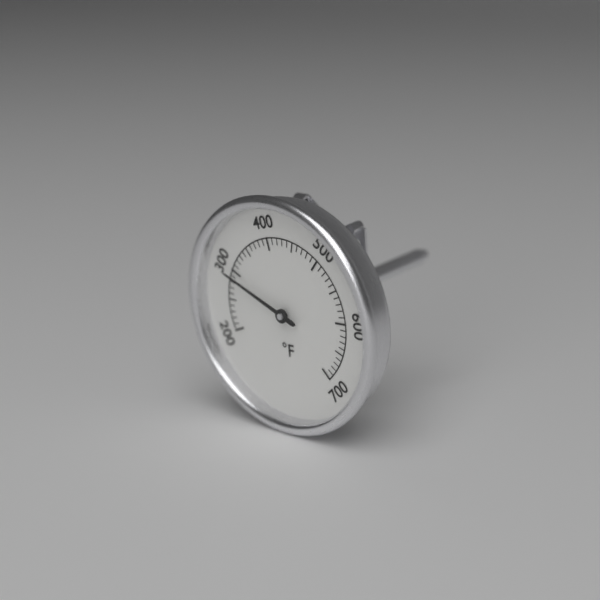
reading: 290 °F
